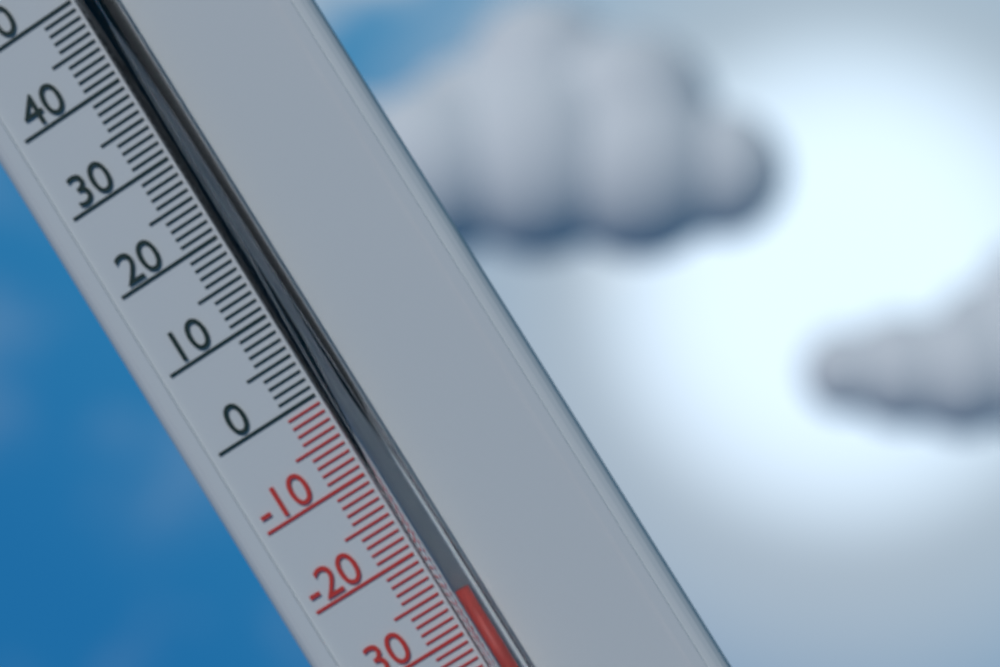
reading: -26 °C
